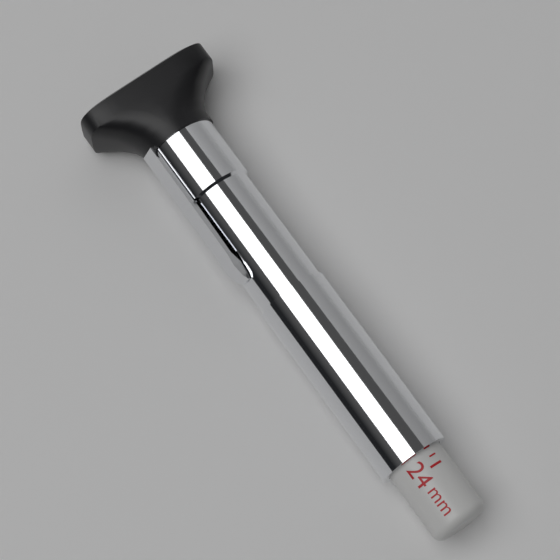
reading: 22 mm
